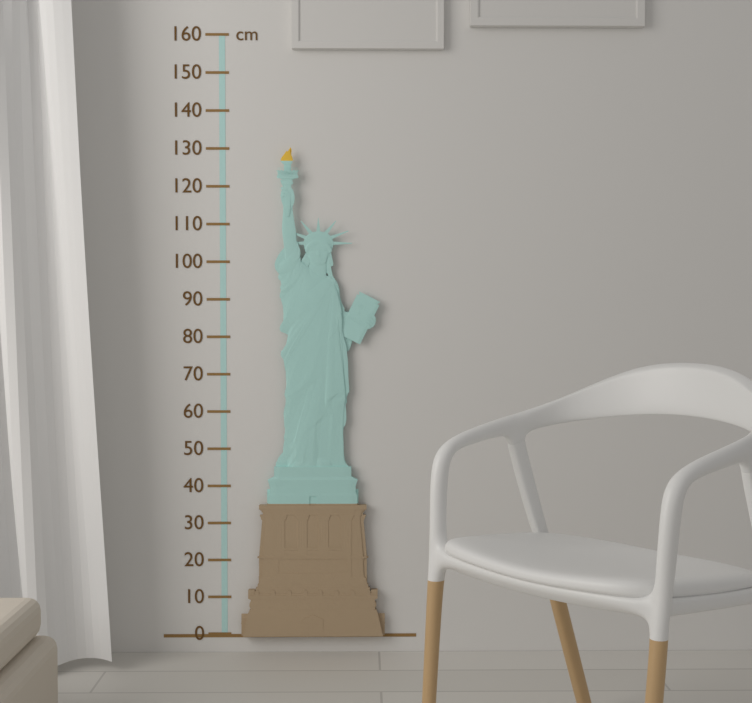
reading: 130 cm
